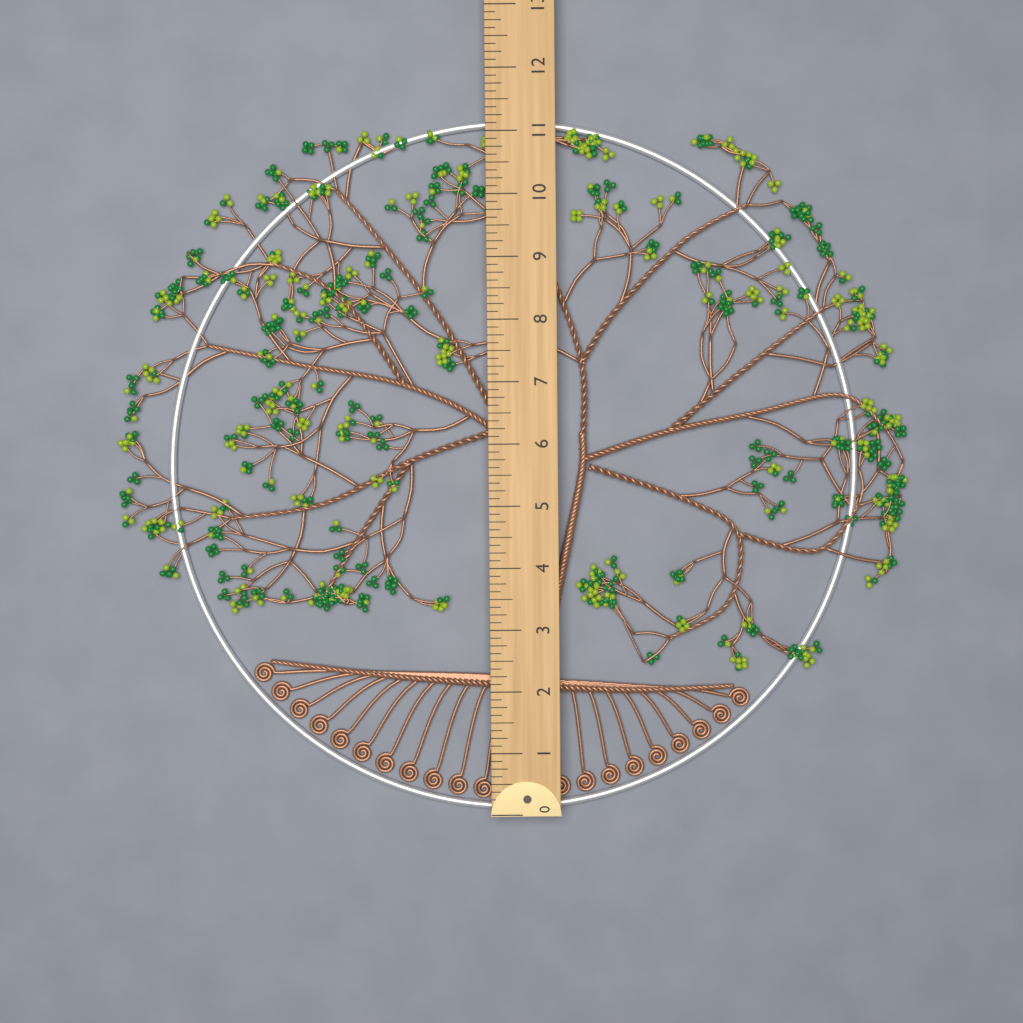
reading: 11.250 (no unit)
